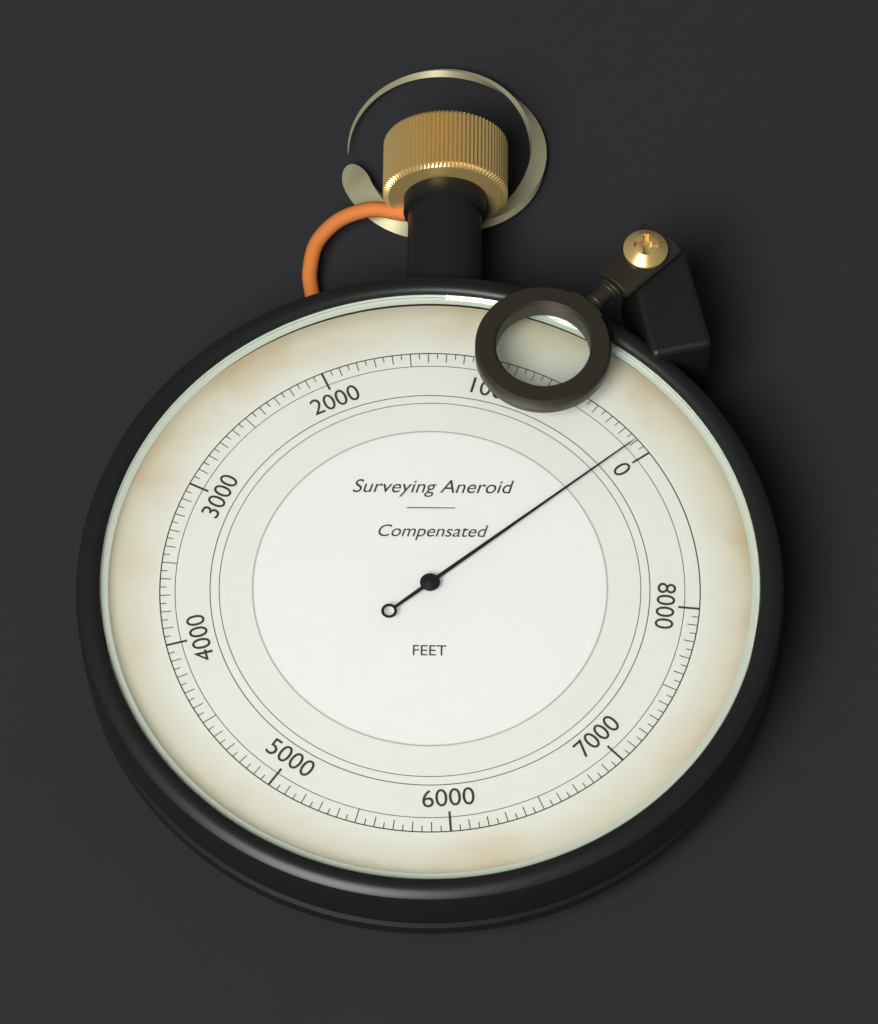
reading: 100 ft
